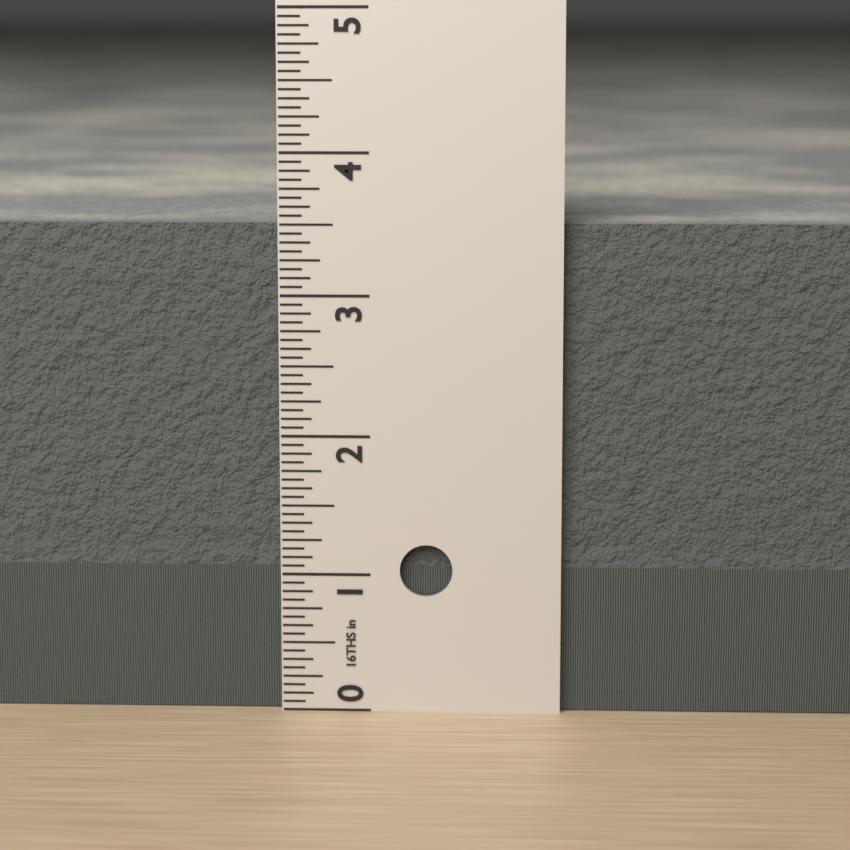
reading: 3.5000 in
